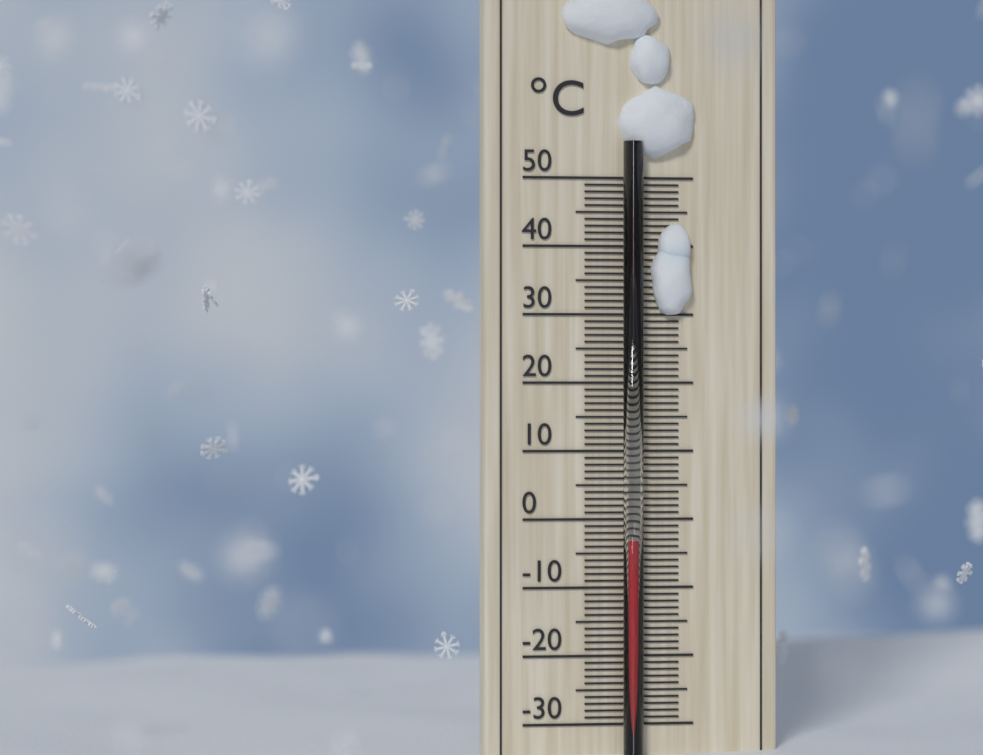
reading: -3 °C
